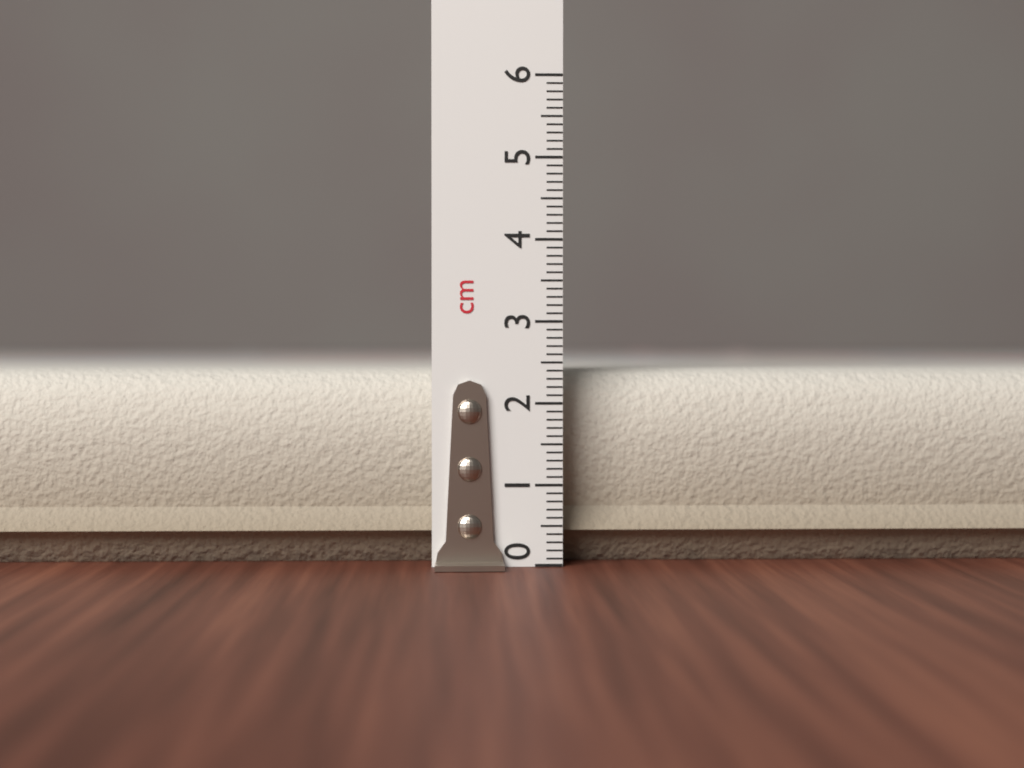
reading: 2.6 cm
